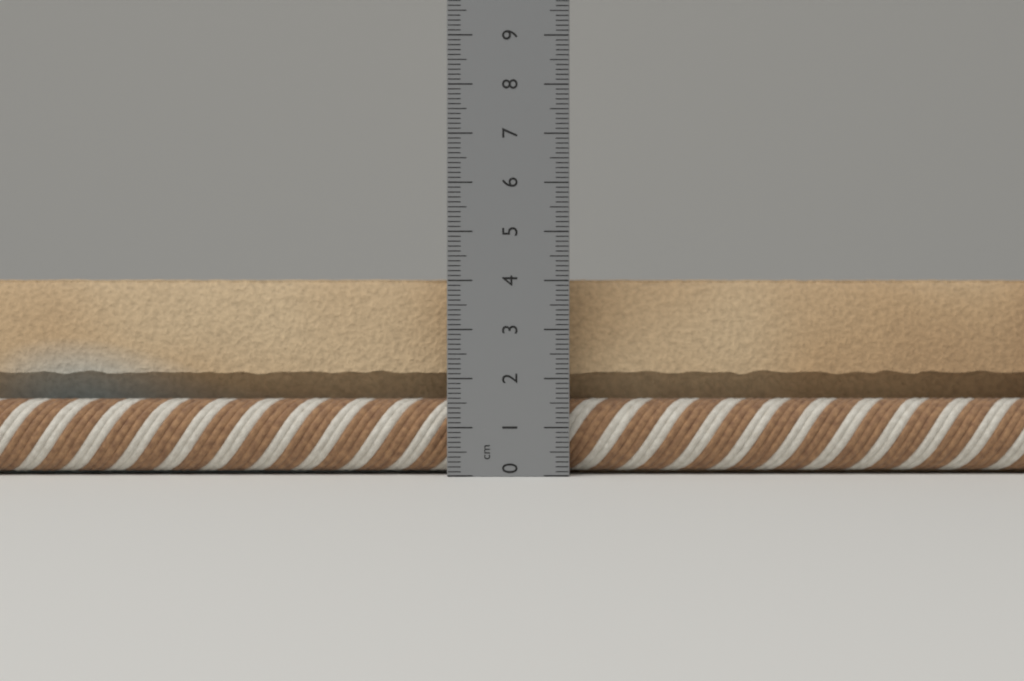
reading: 4.1 cm
